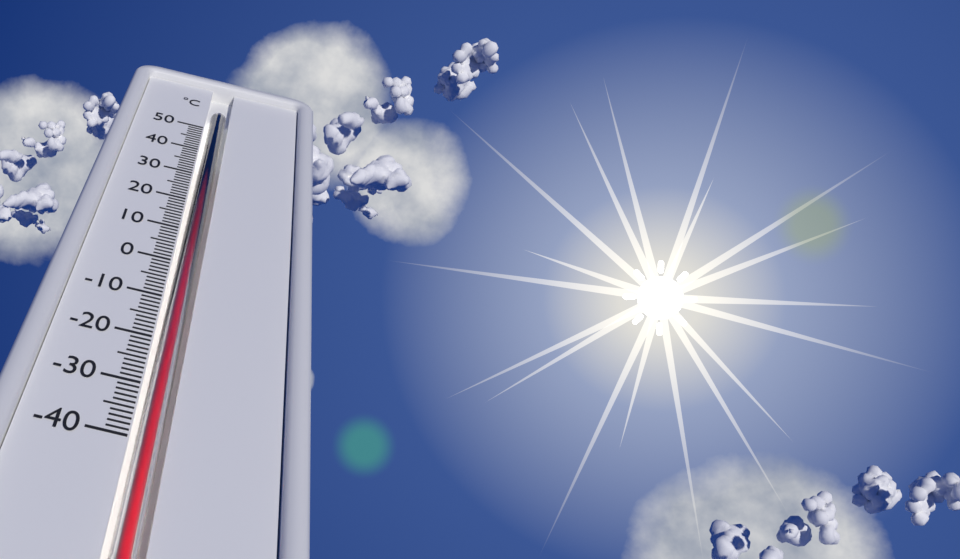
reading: 36 °C
